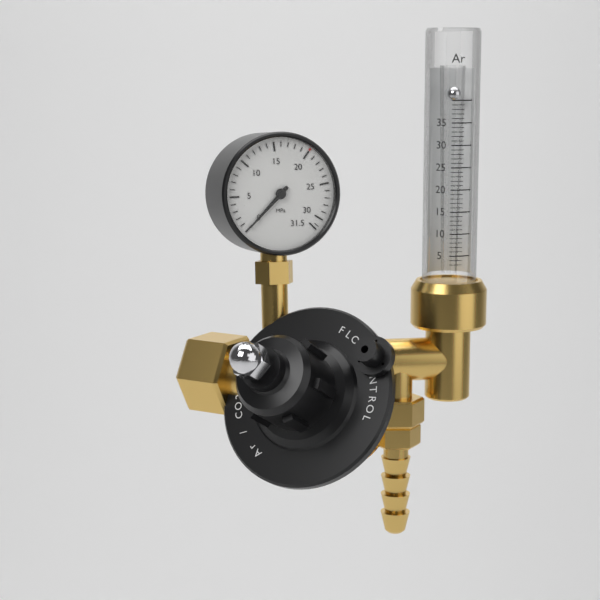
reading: 0 MPa
